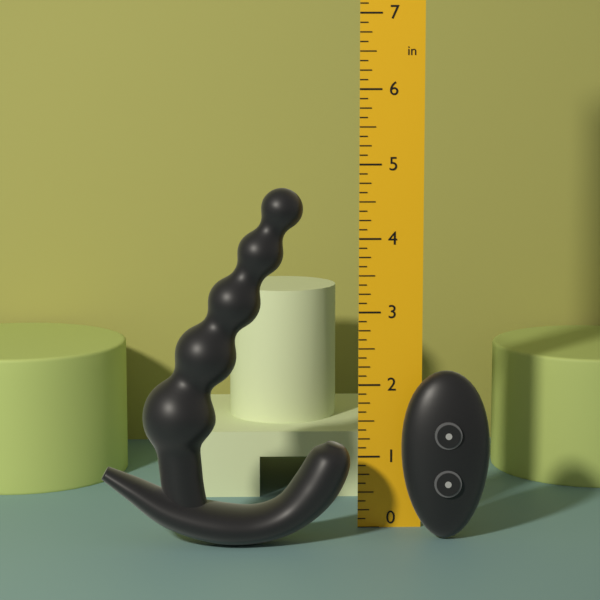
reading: 4.750 in
